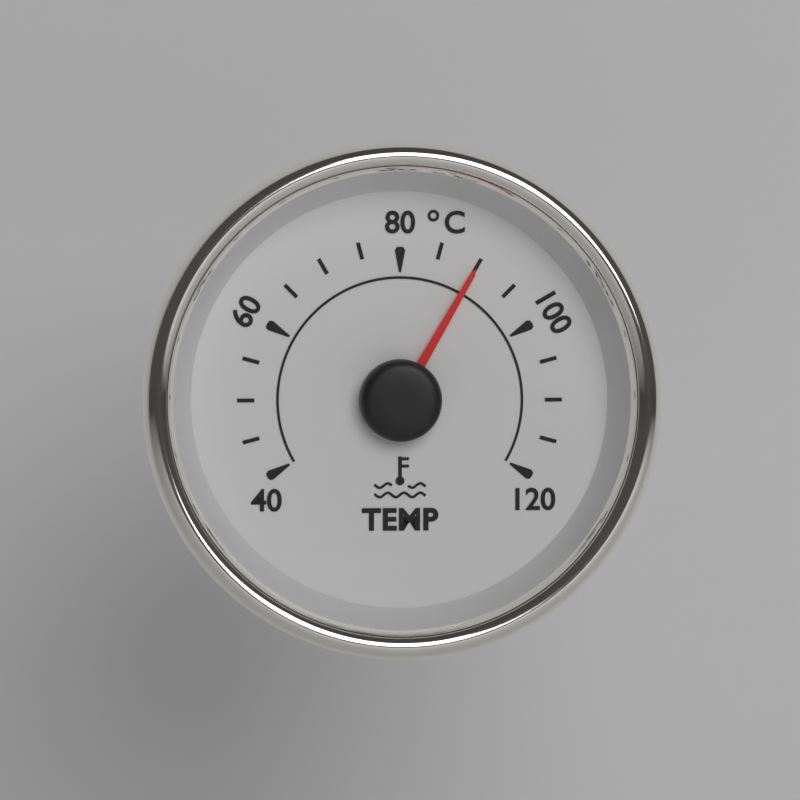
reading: 90 °C
